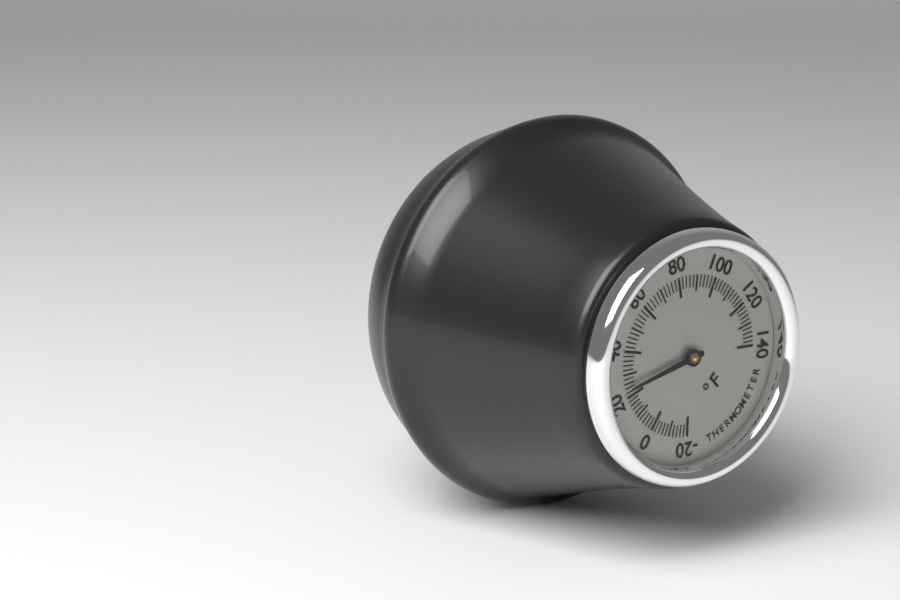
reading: 24 °F
